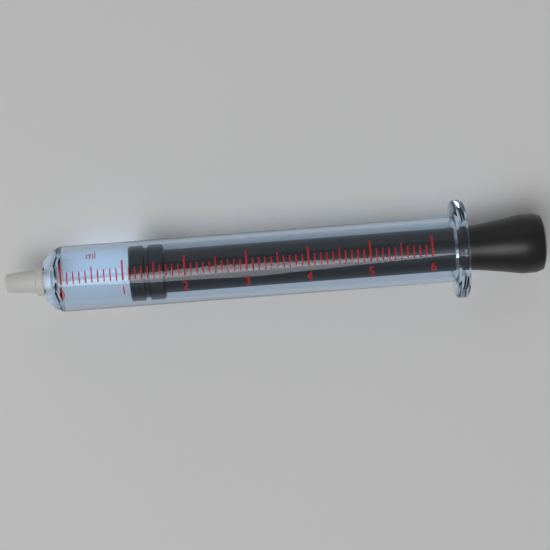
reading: 1.1 ml
